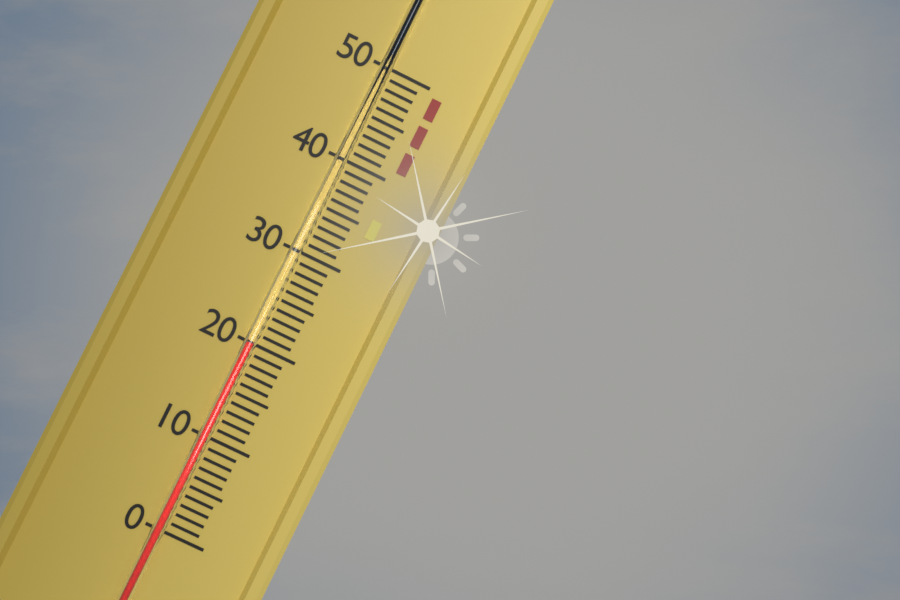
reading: 20 (no unit)
